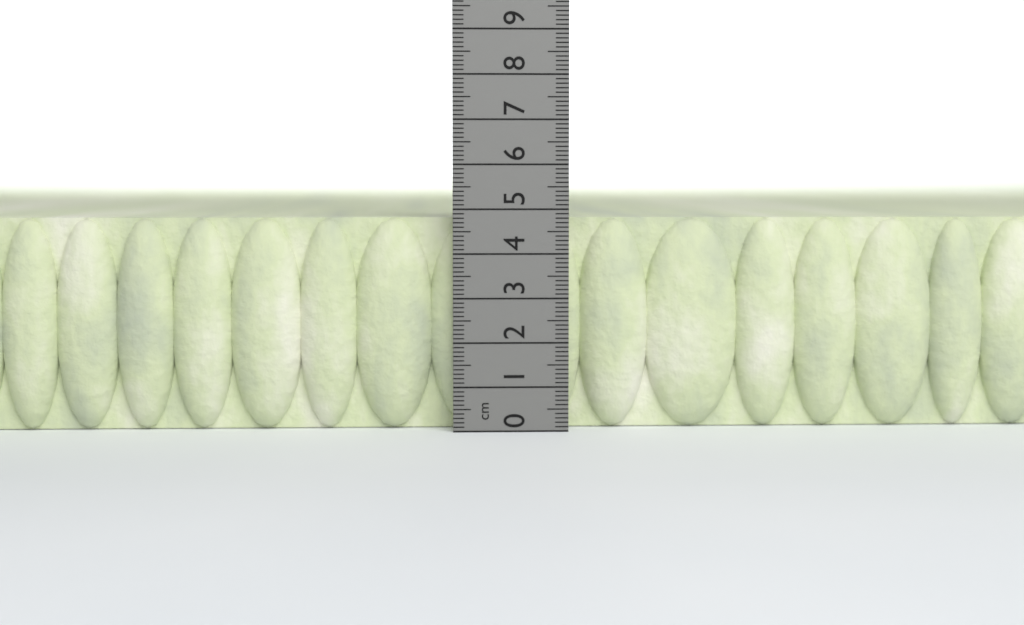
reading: 4.8 cm
